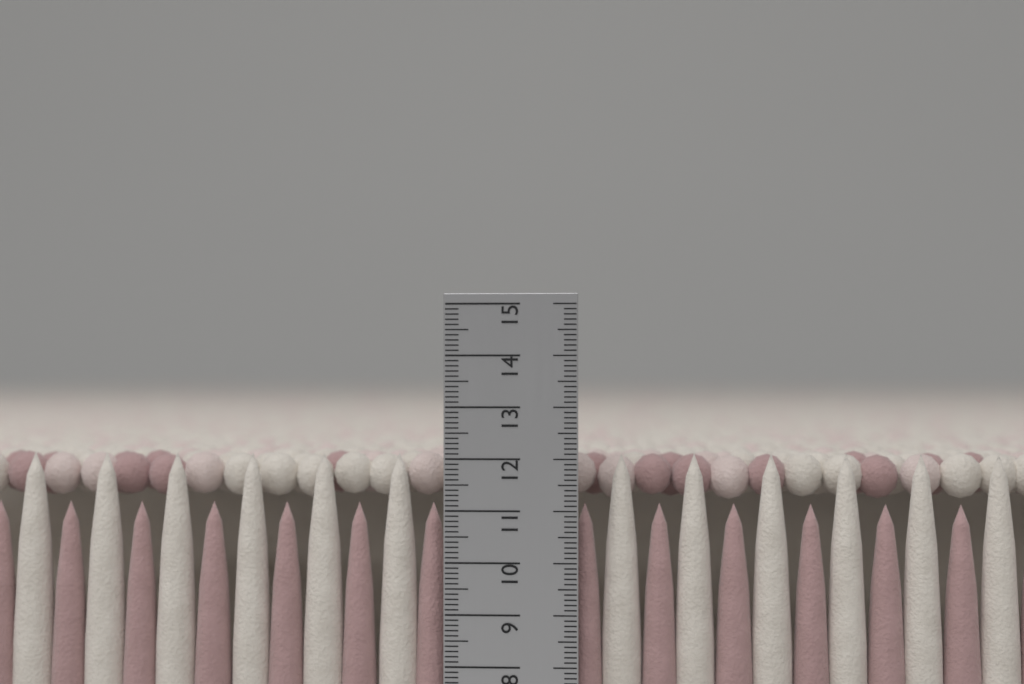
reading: 12.1 cm
